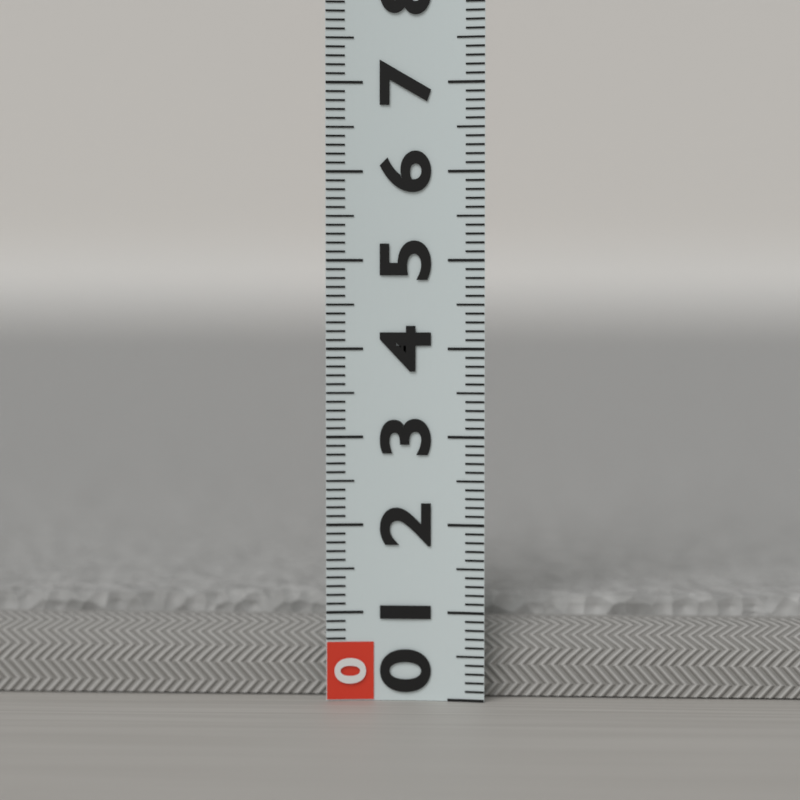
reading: 1.1 (no unit)
